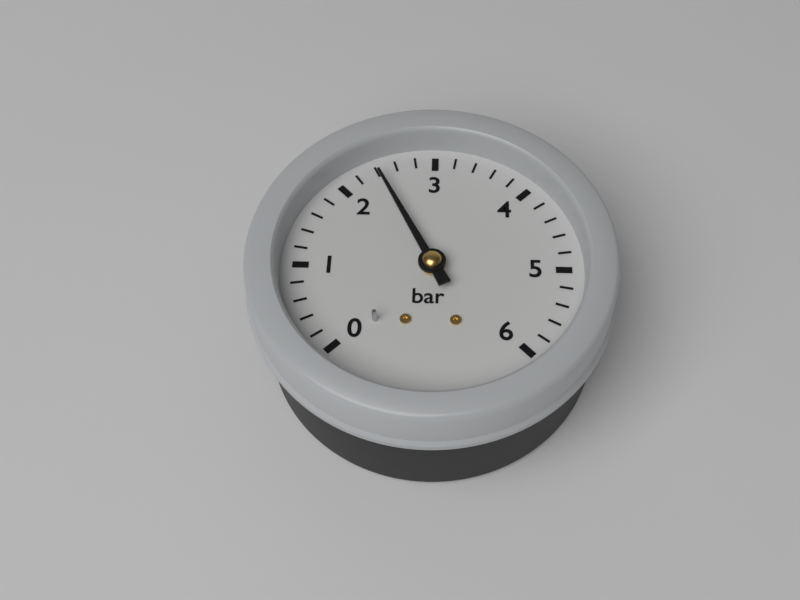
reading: 2.4 bar
